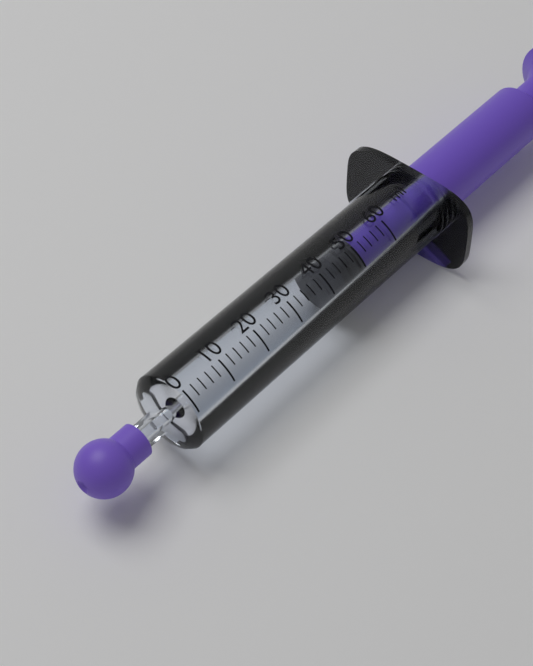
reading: 44 ml
